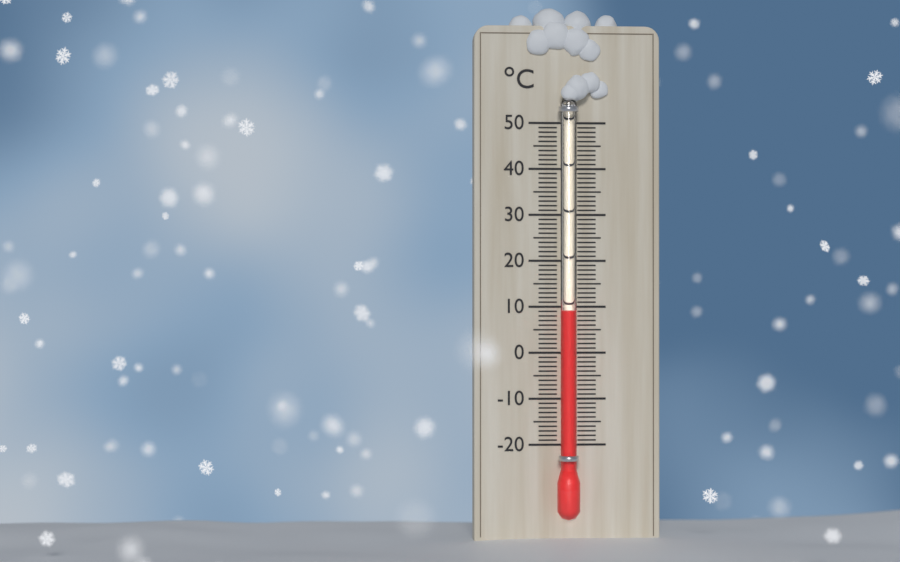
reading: 9 °C
